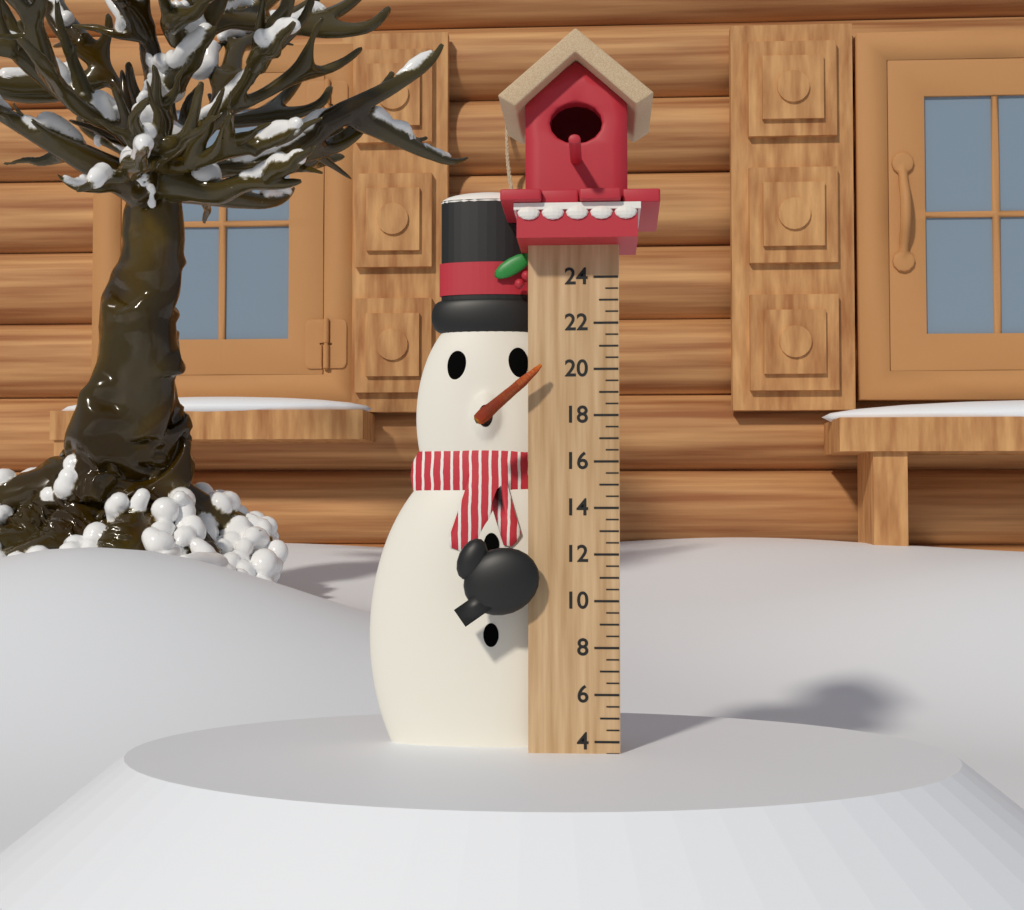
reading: 3.5 (no unit)
